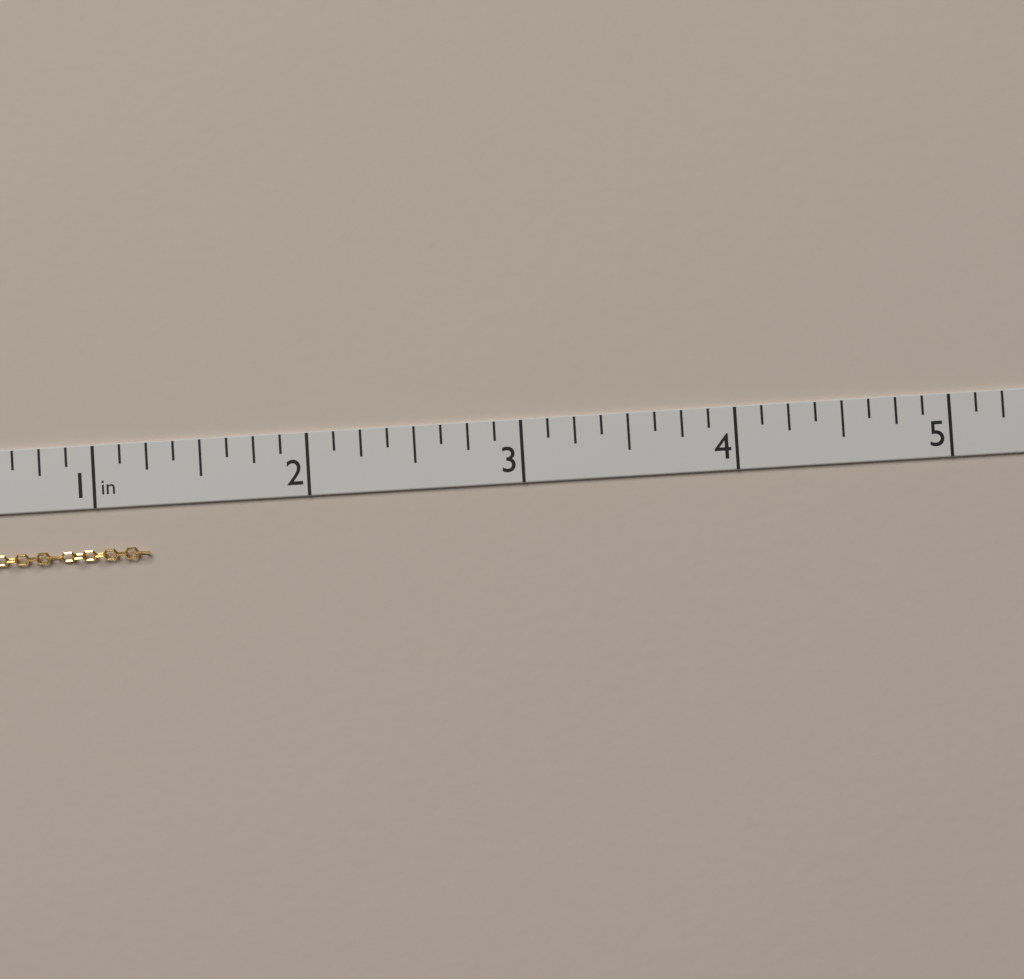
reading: 1.250 in
